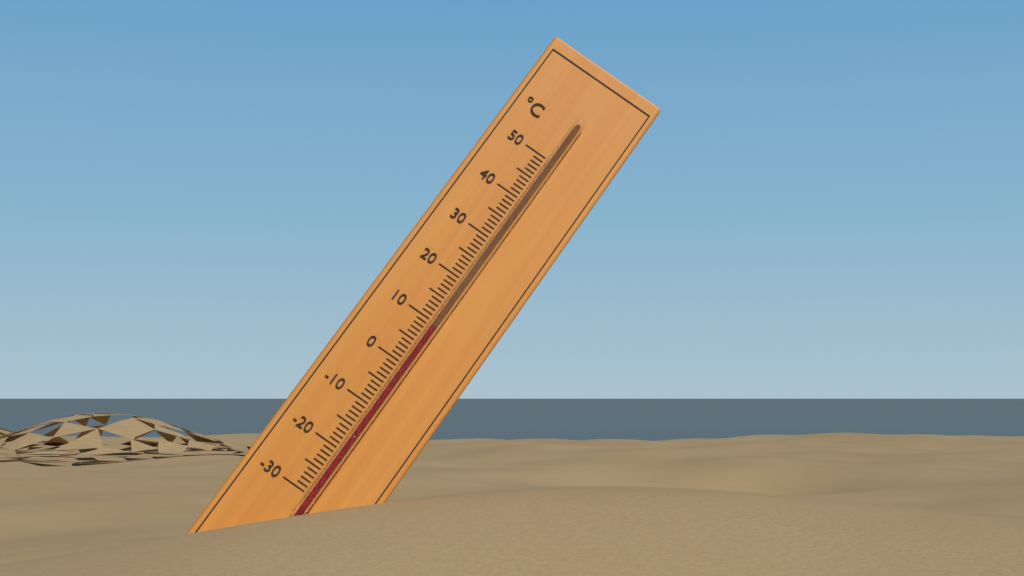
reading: 9 °C
